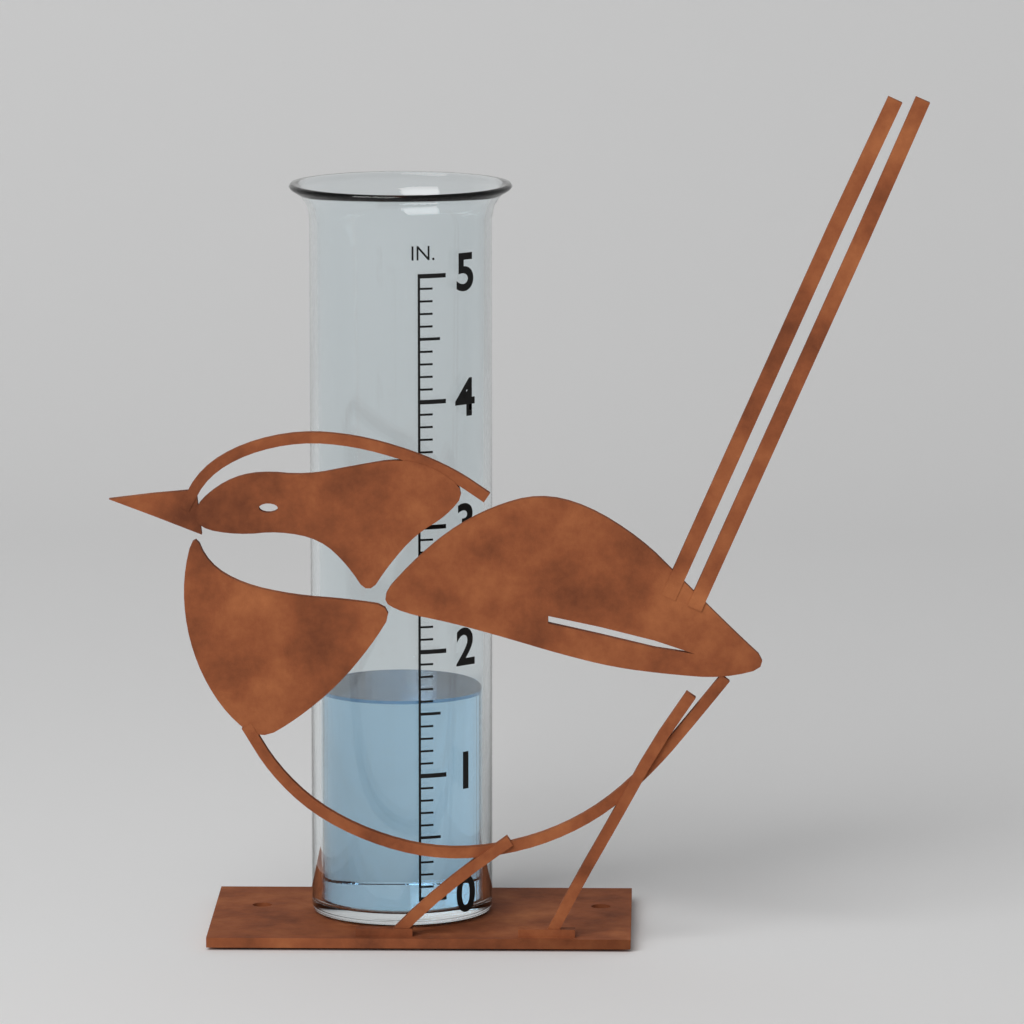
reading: 1.6 in
